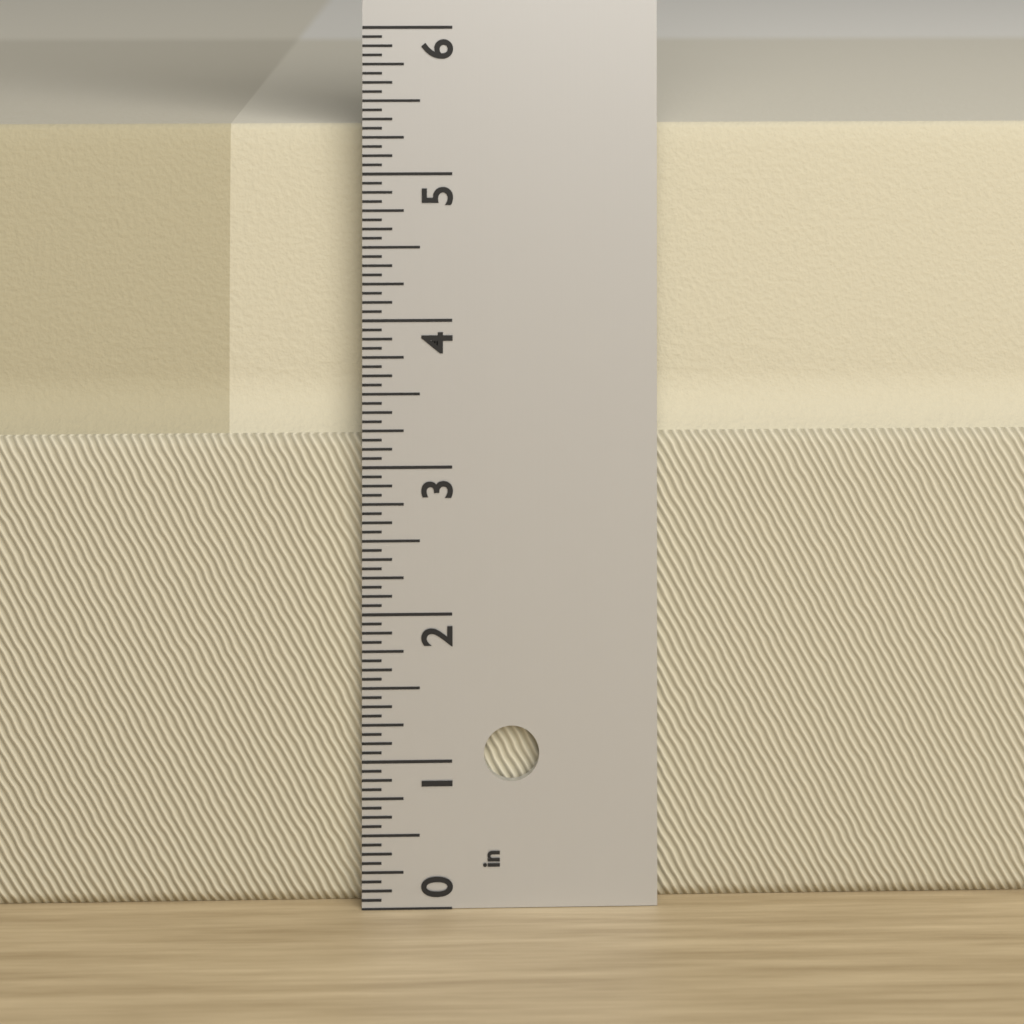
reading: 5.3125 in
